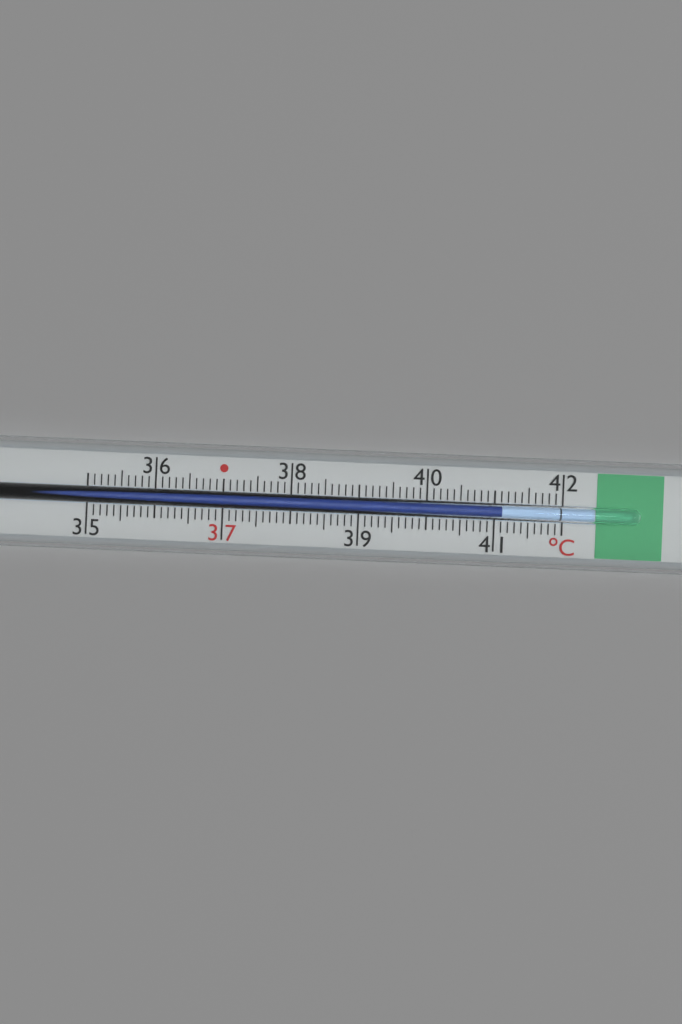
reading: 41.1 °C
